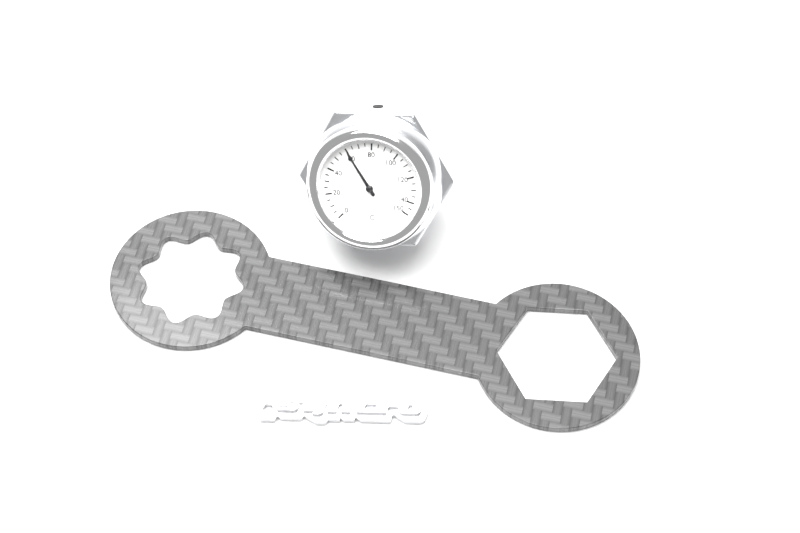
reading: 60 °C
